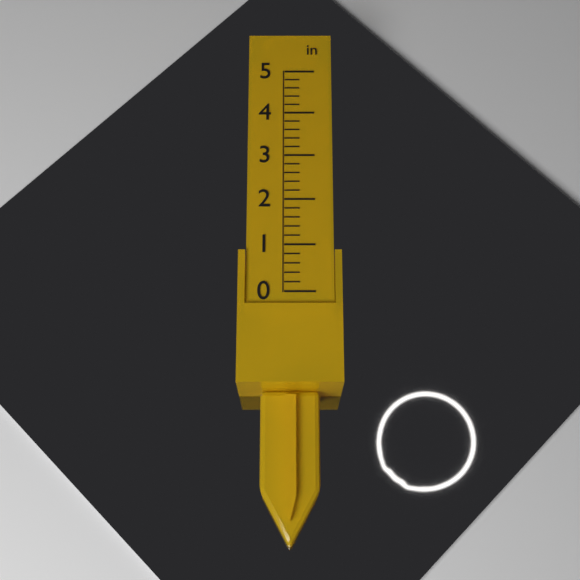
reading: 0.0 in
